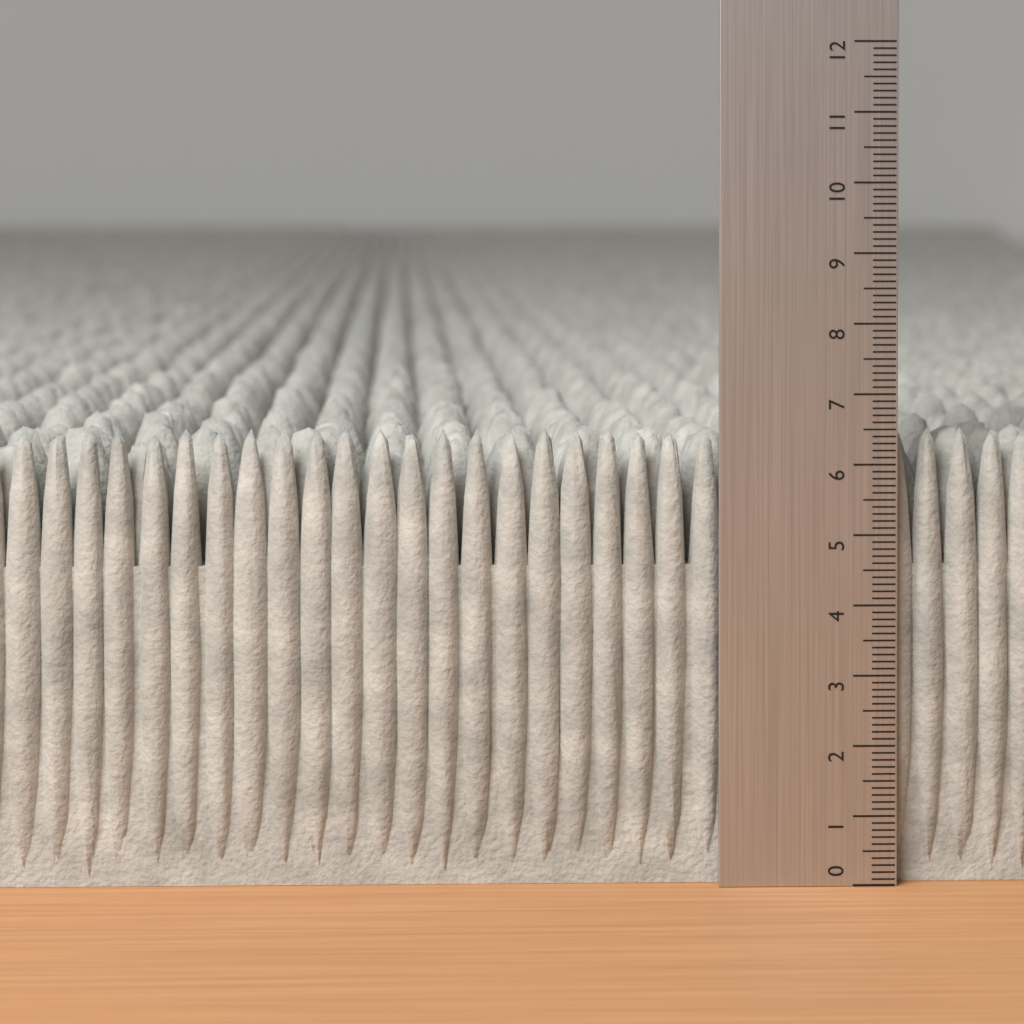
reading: 6.5 (no unit)
